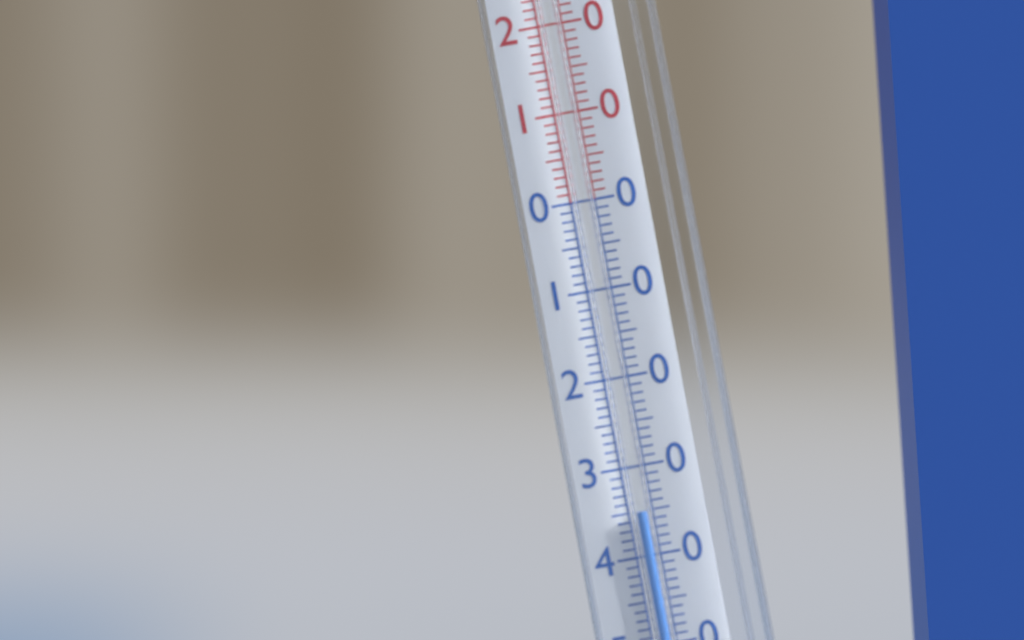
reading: -35 °C
